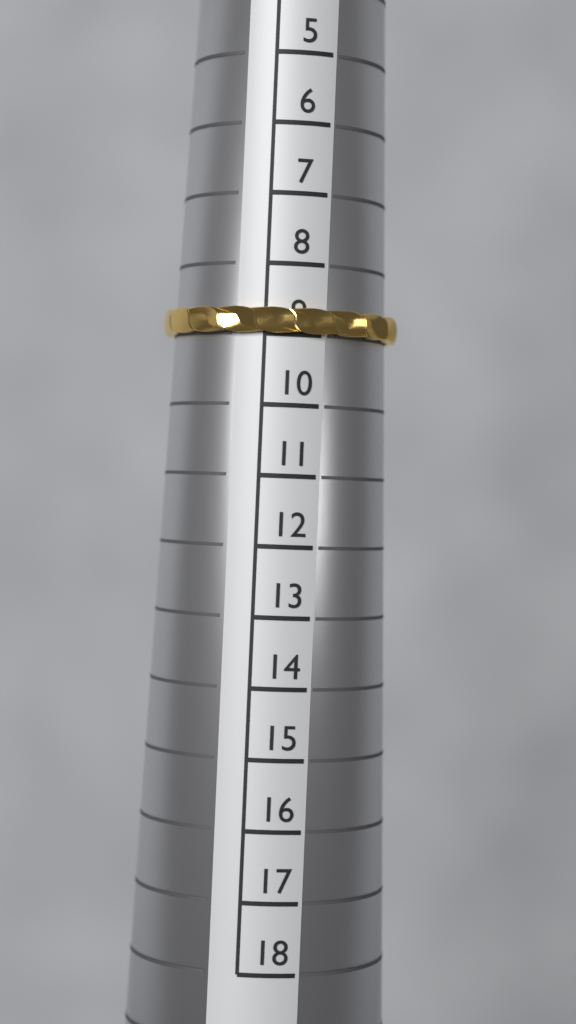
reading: 9 (no unit)
